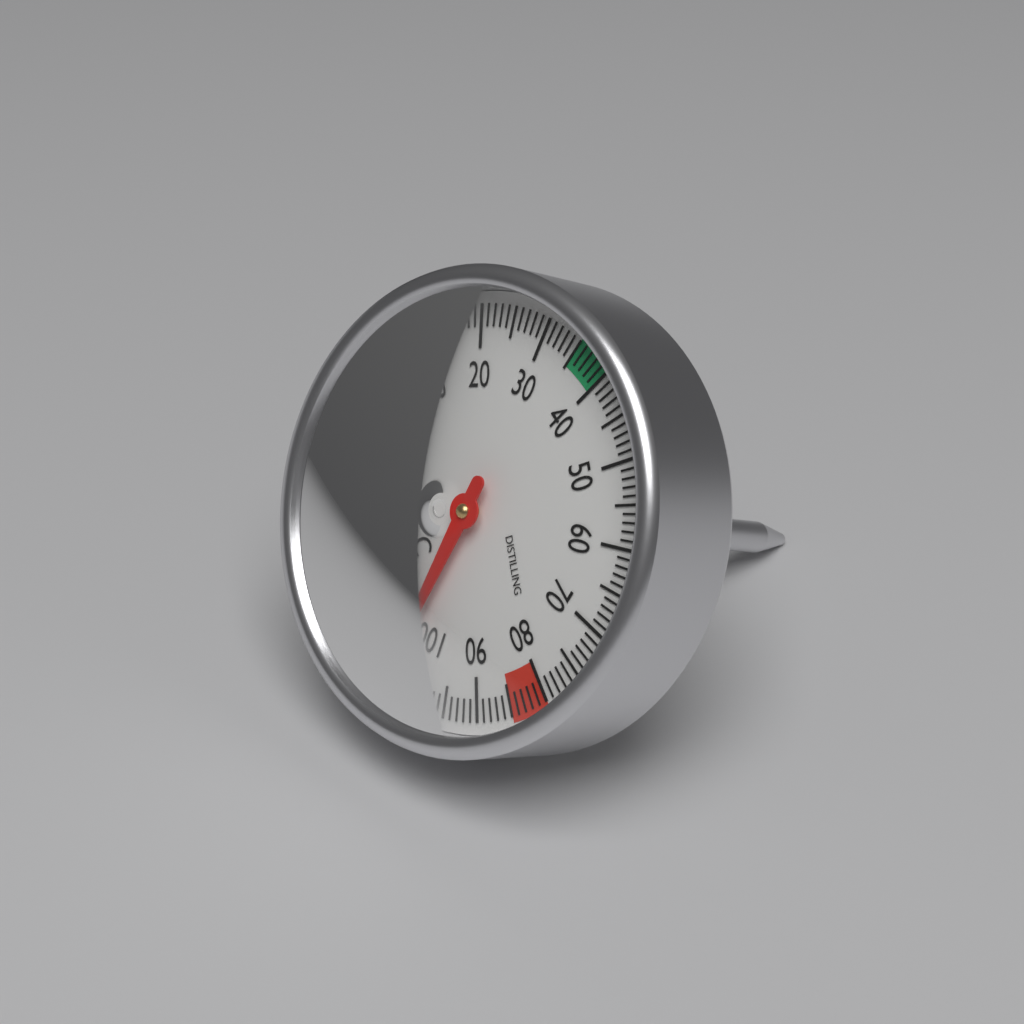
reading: 104 °C
